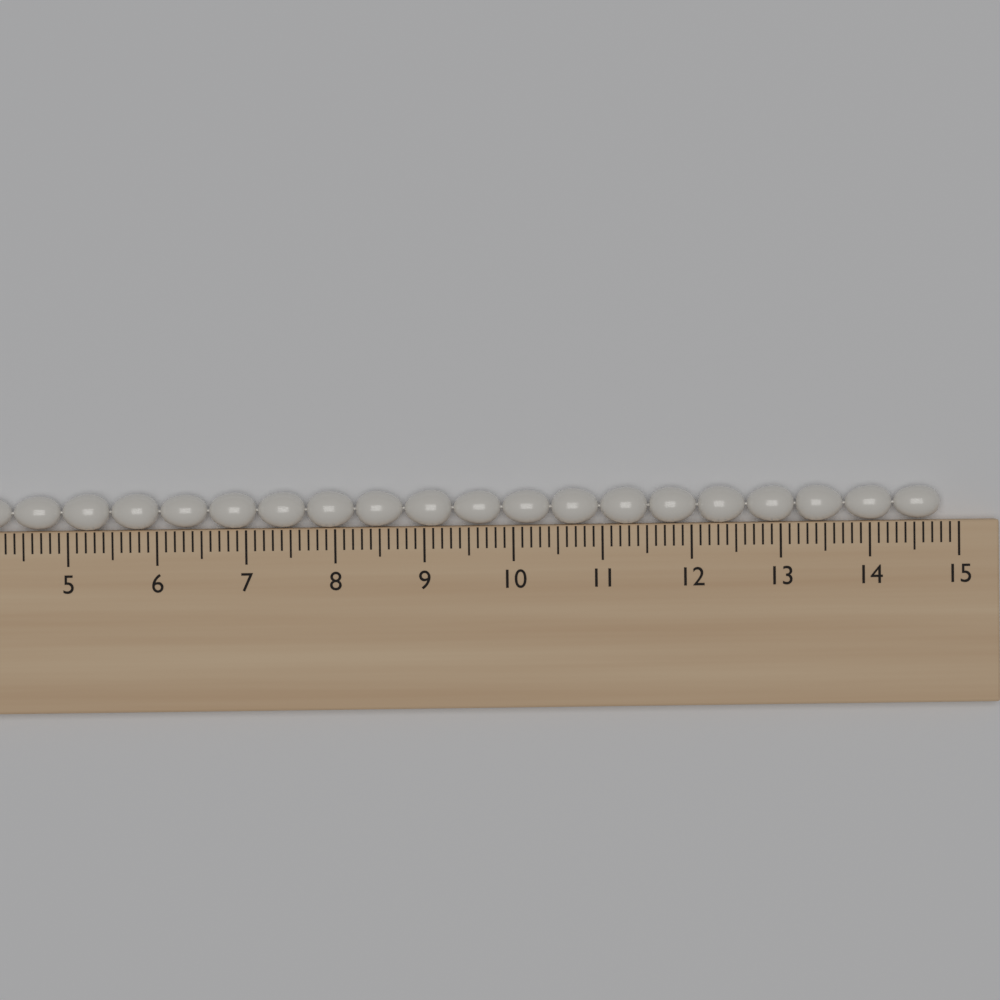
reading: 14.8 cm
